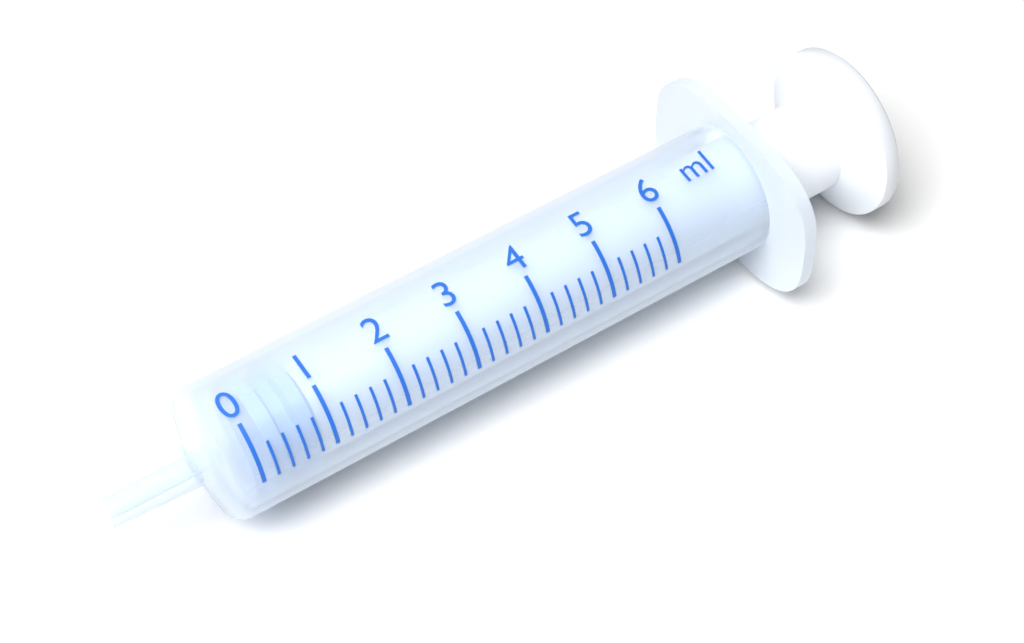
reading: 0.2 ml
